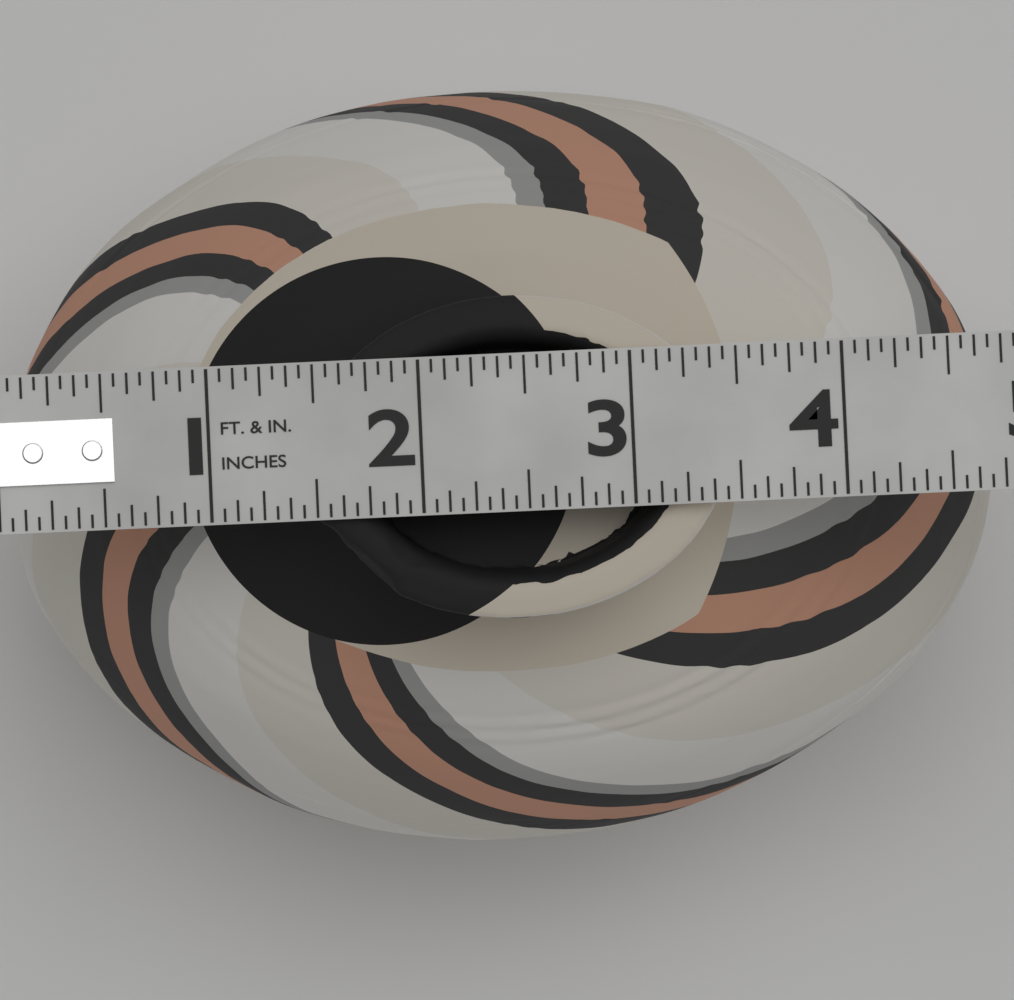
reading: 4.8125 in
